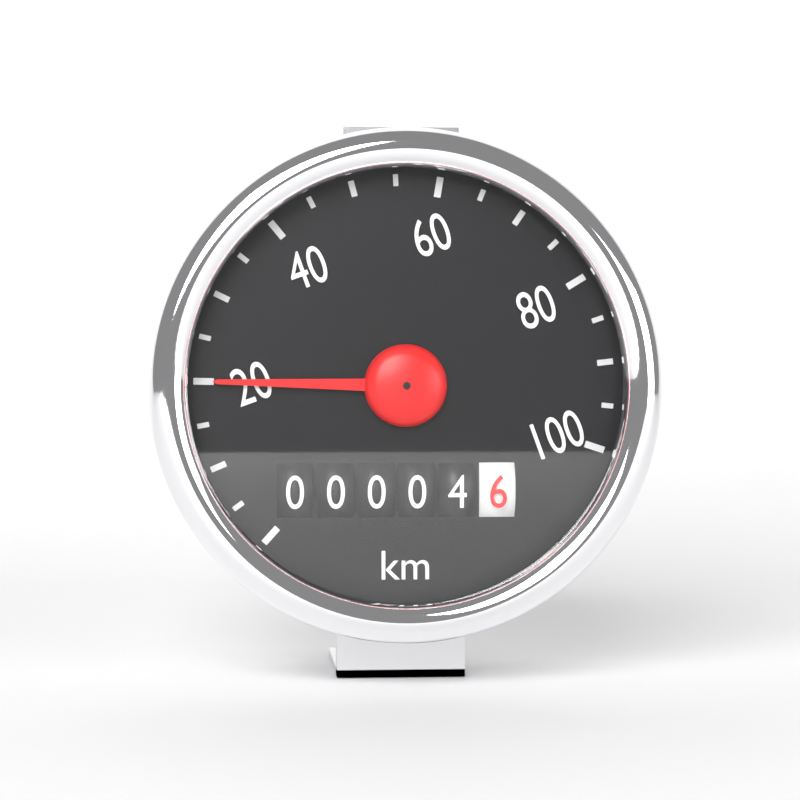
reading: 20 km/h
